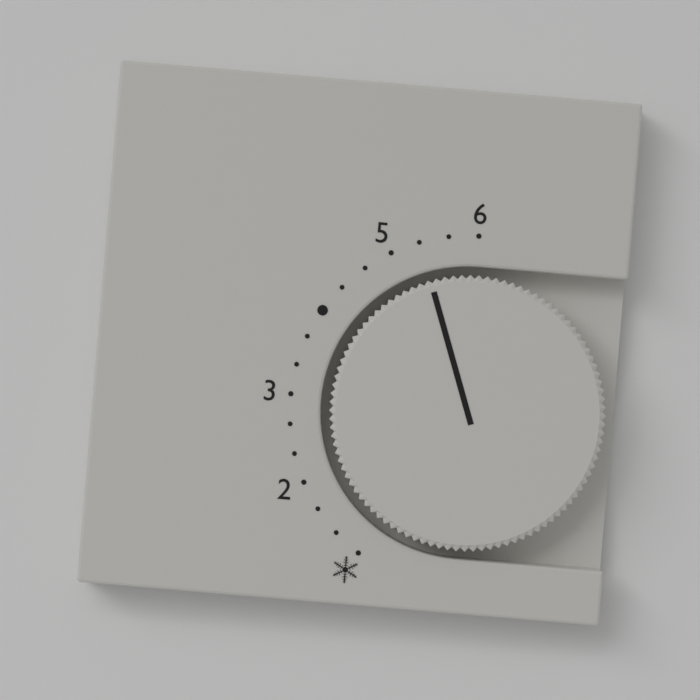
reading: 5.333333 (no unit)
